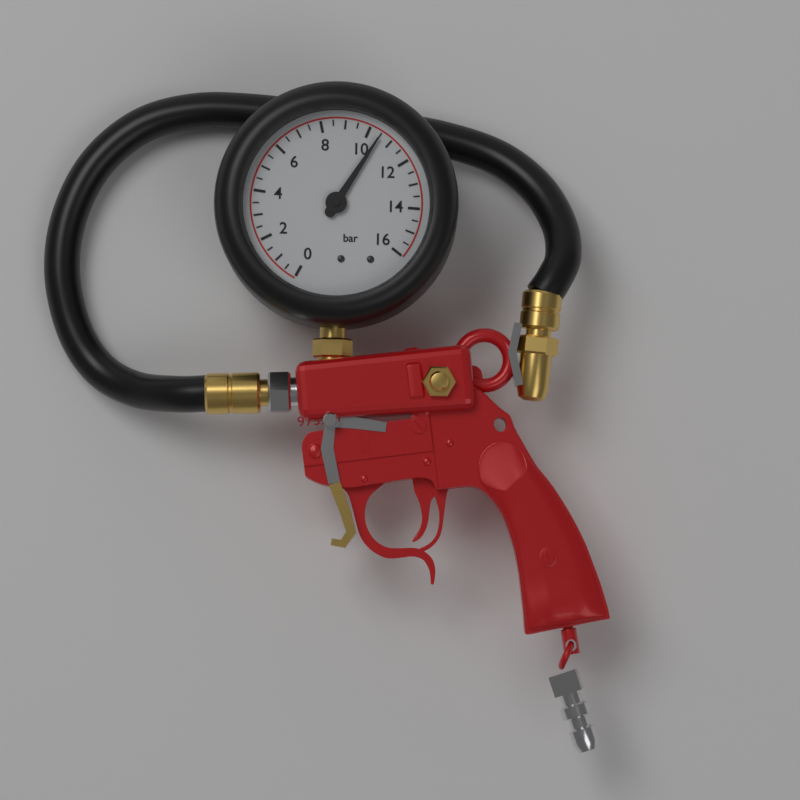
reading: 10.5 bar
